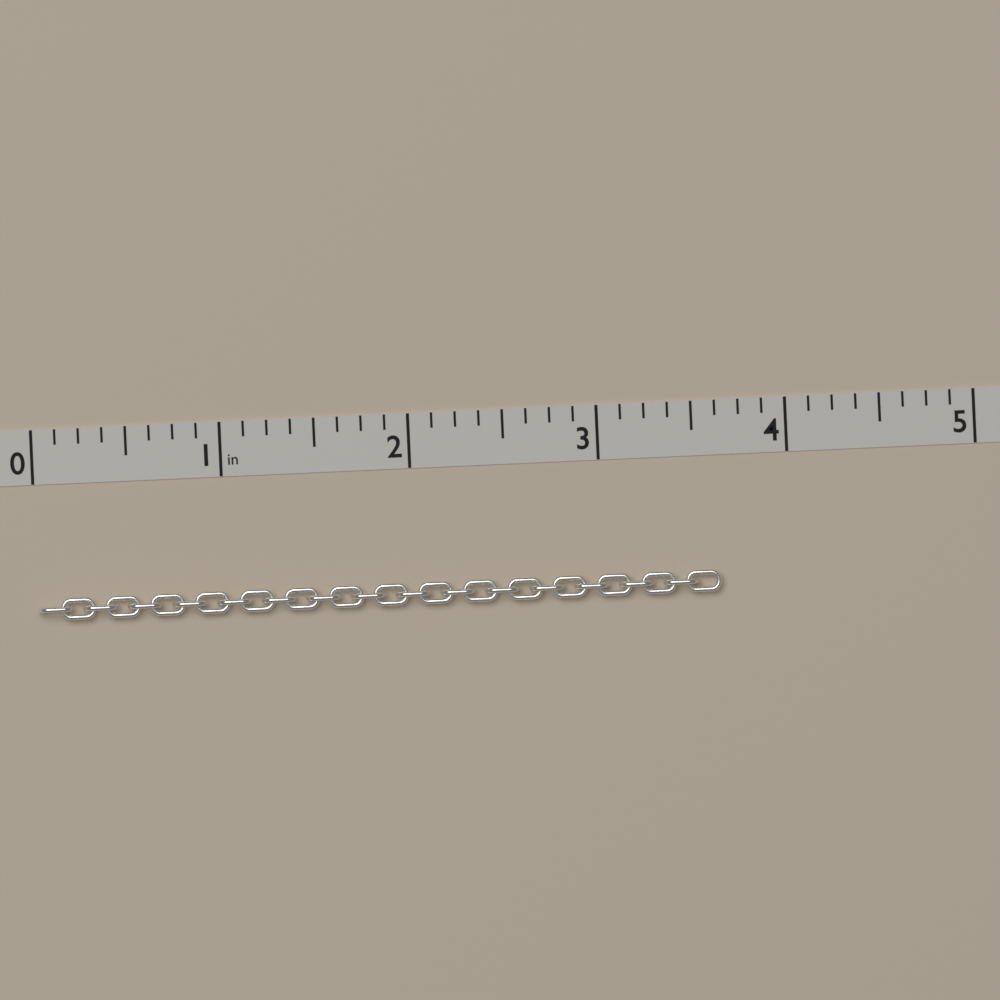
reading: 3.625 in
